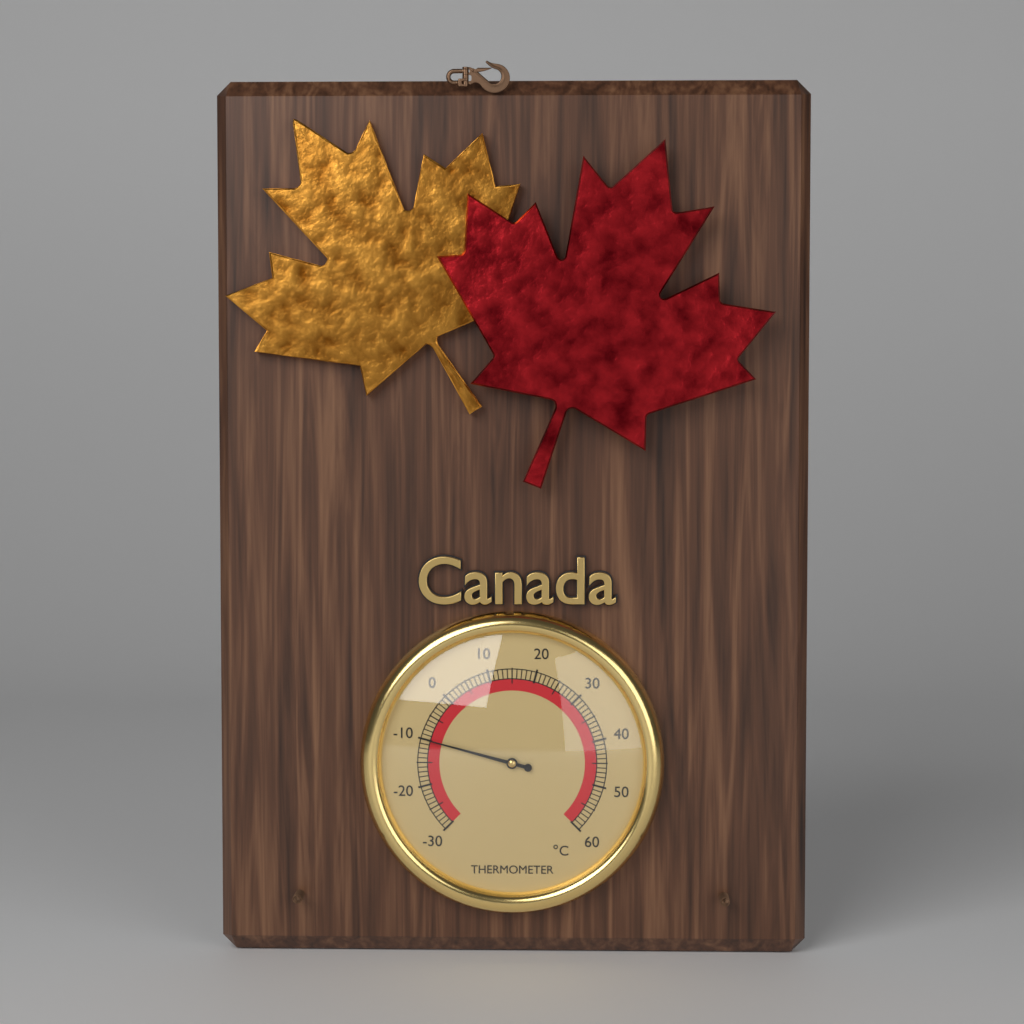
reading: -10 °C
